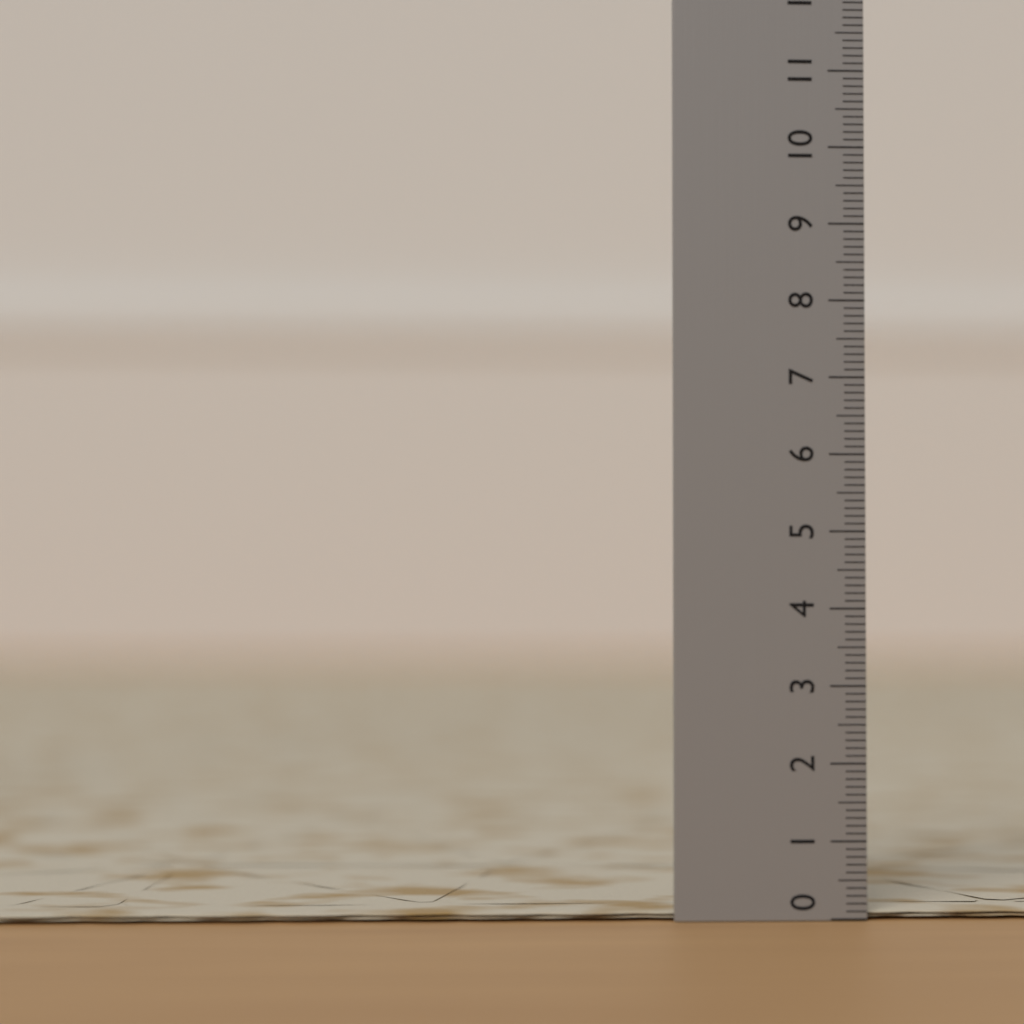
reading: 0.1 (no unit)
